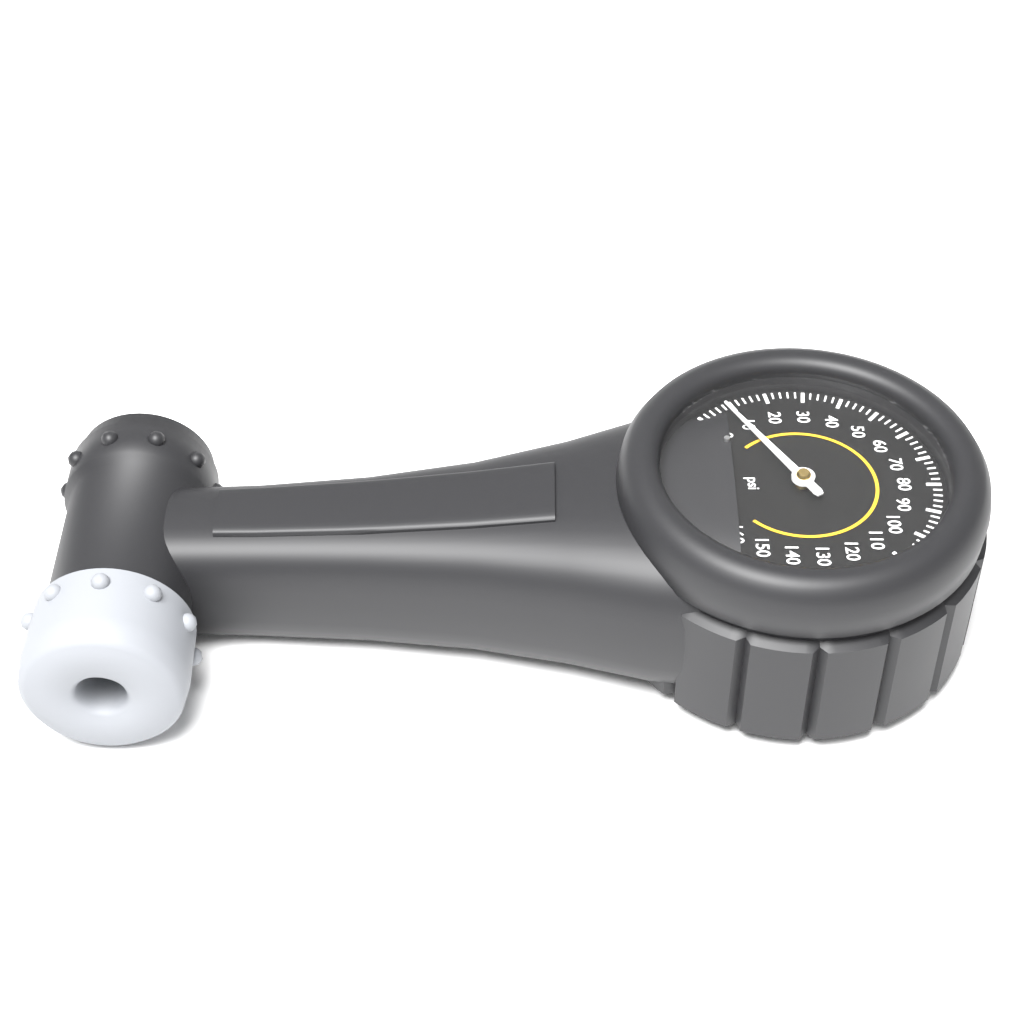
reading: 8 psi
